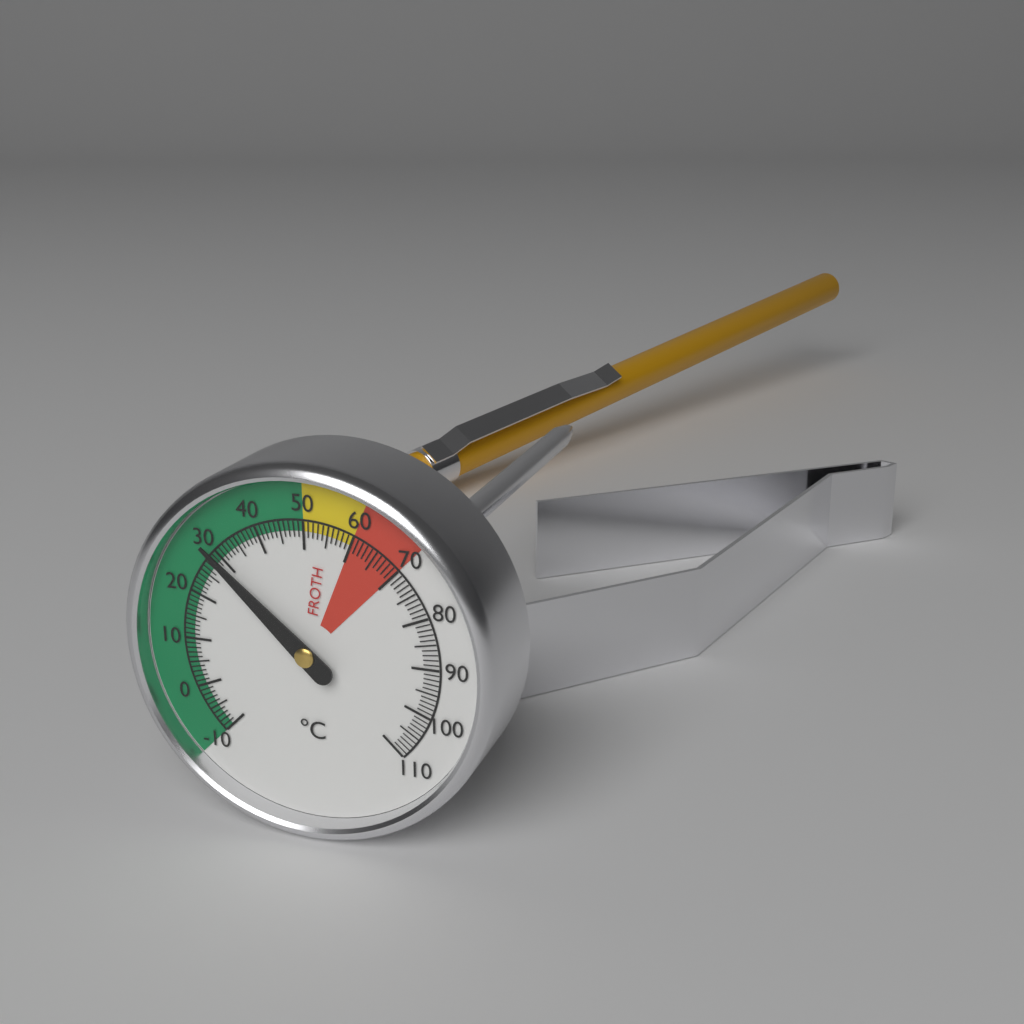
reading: 29 °C
